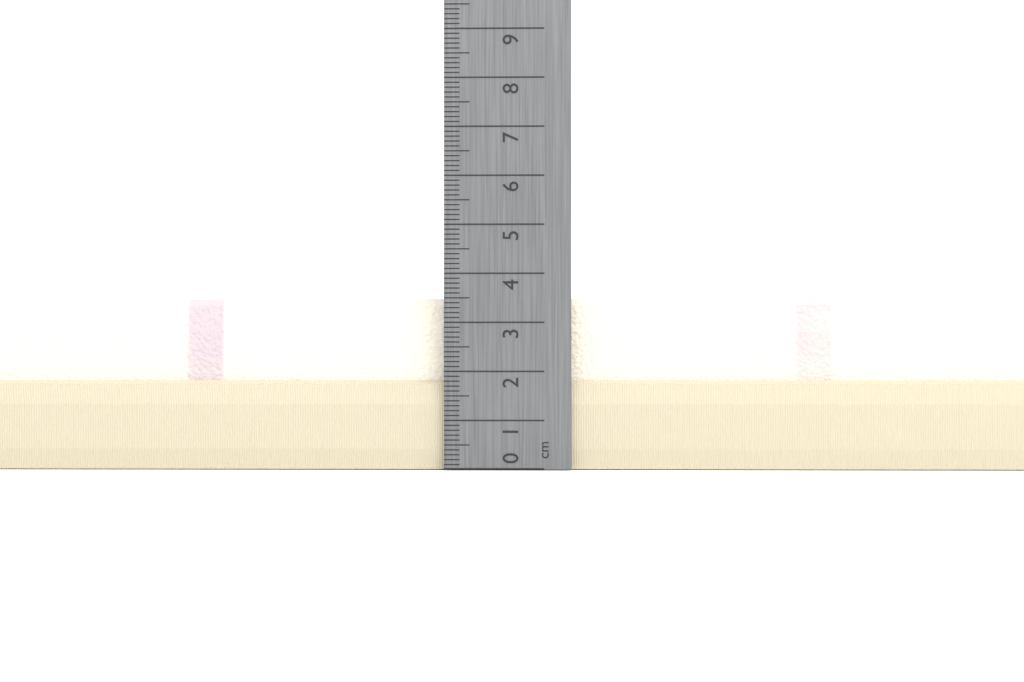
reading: 3.5 cm
